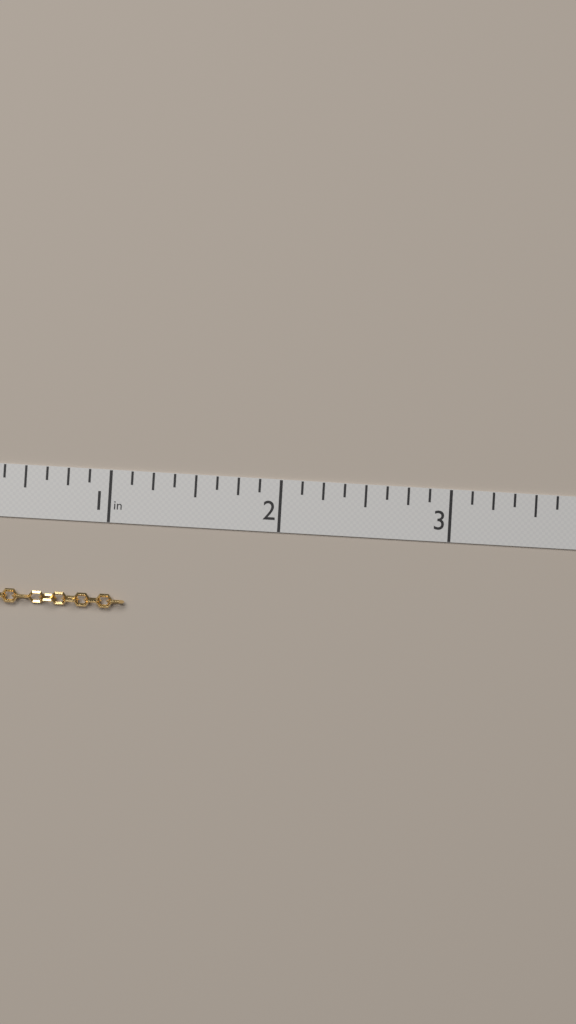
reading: 1.125 in
